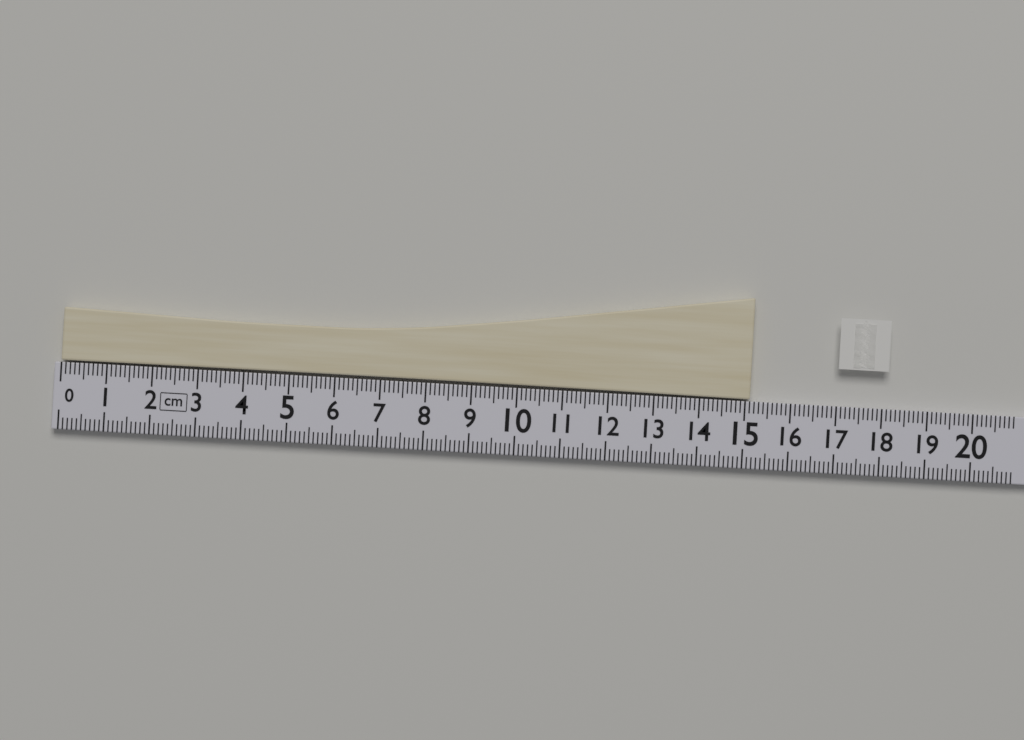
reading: 15.1 cm
